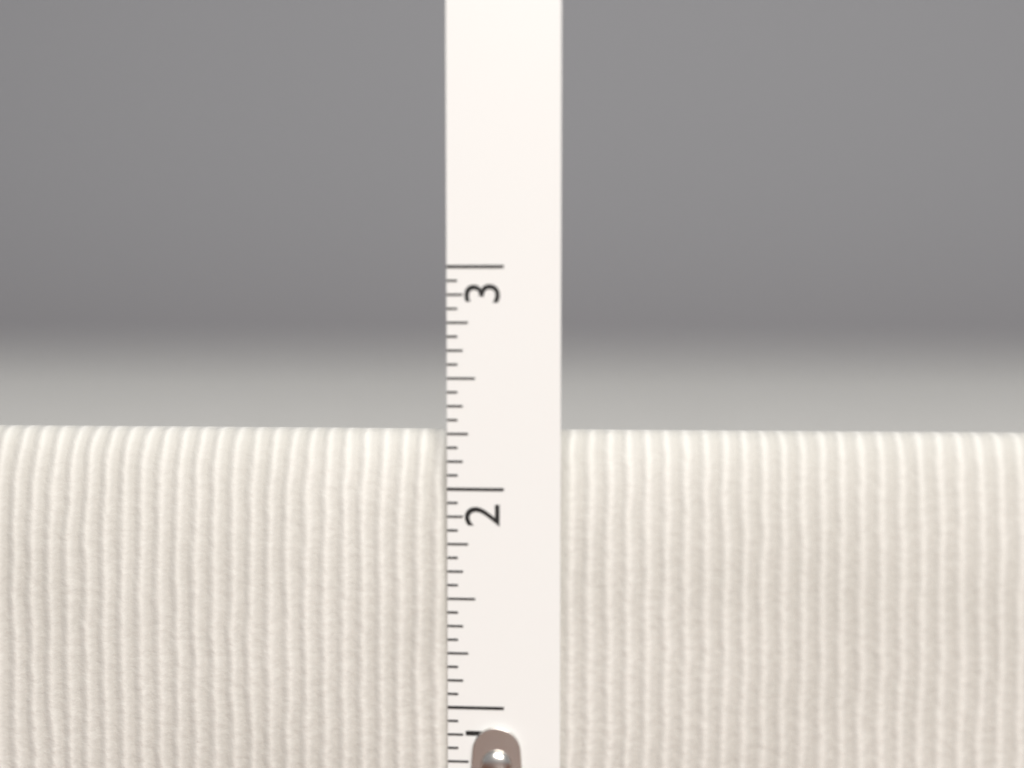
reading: 2.2500 in
